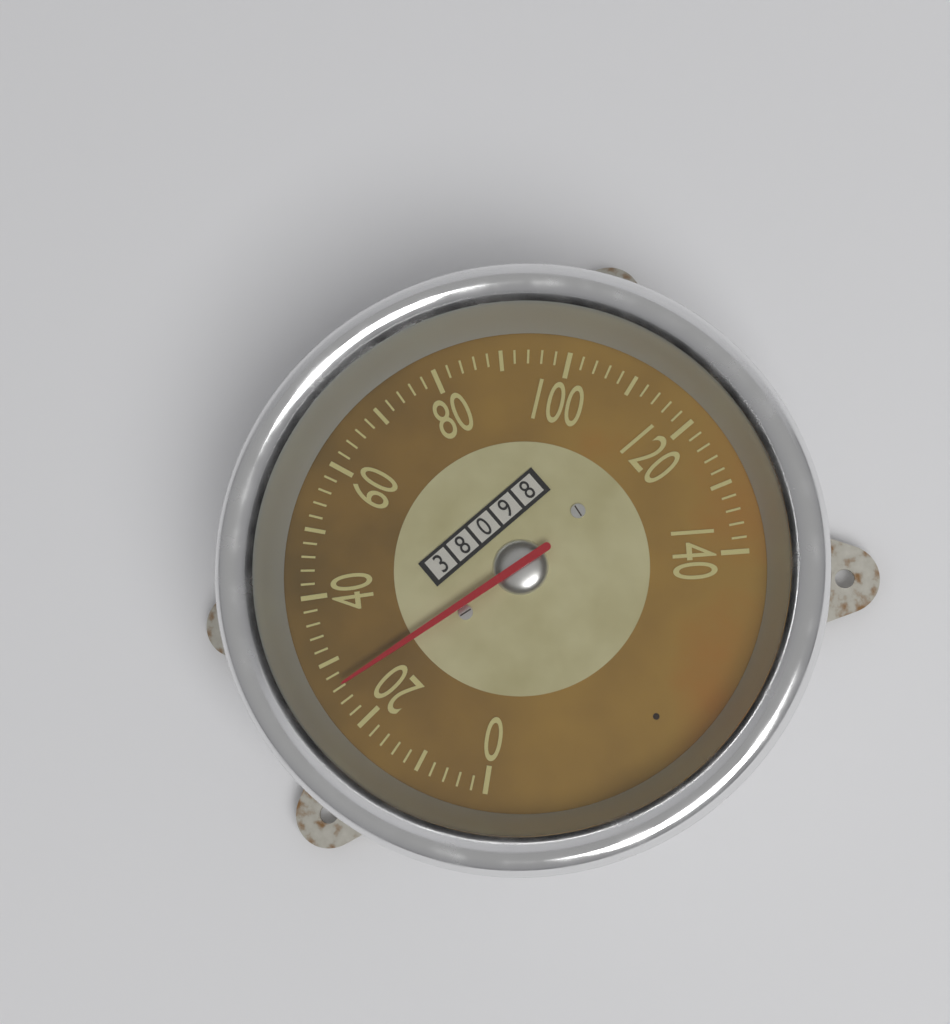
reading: 26 (no unit)
